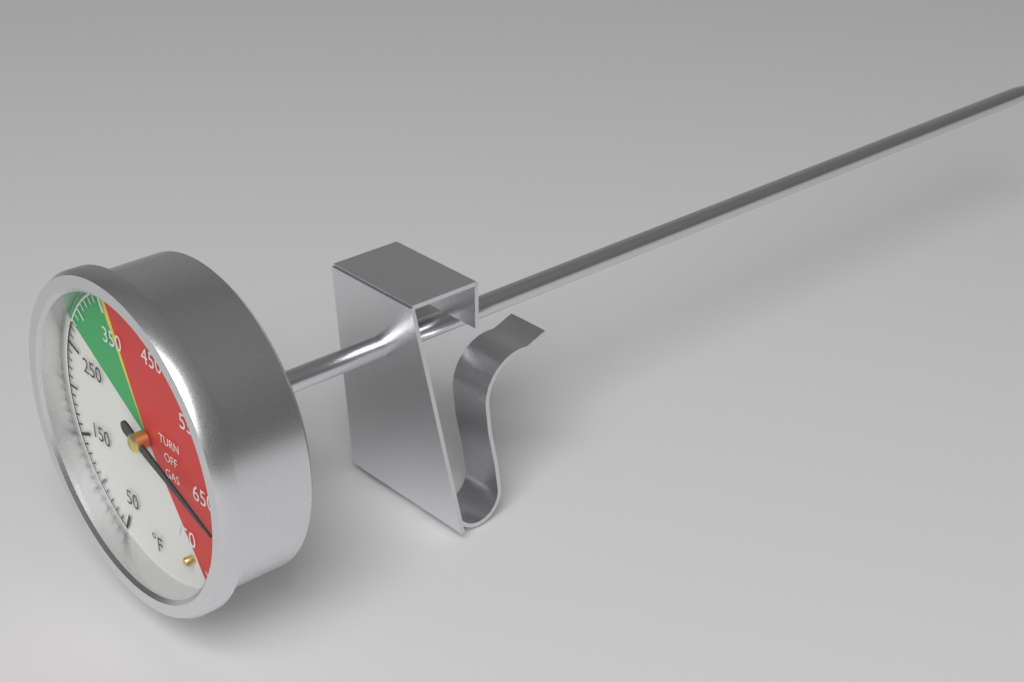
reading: 670 °F
